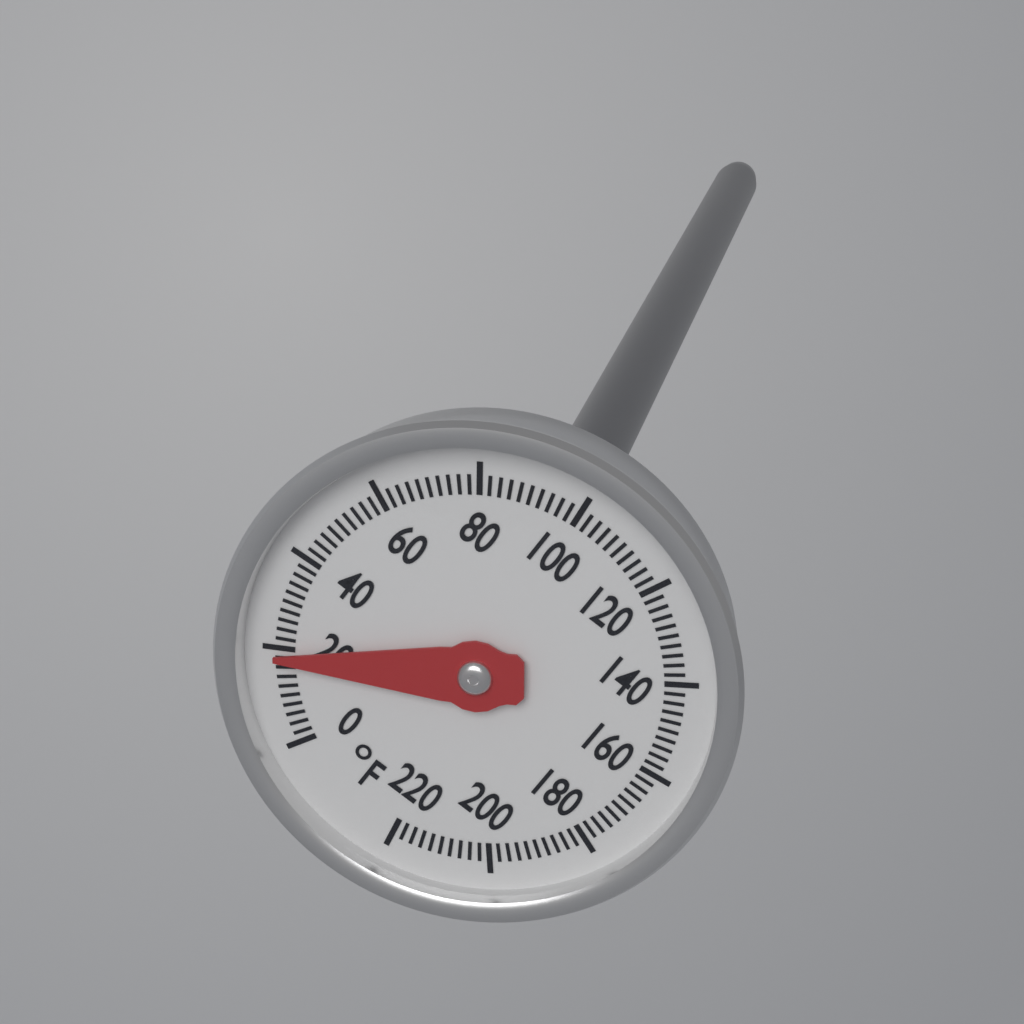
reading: 18 °F
